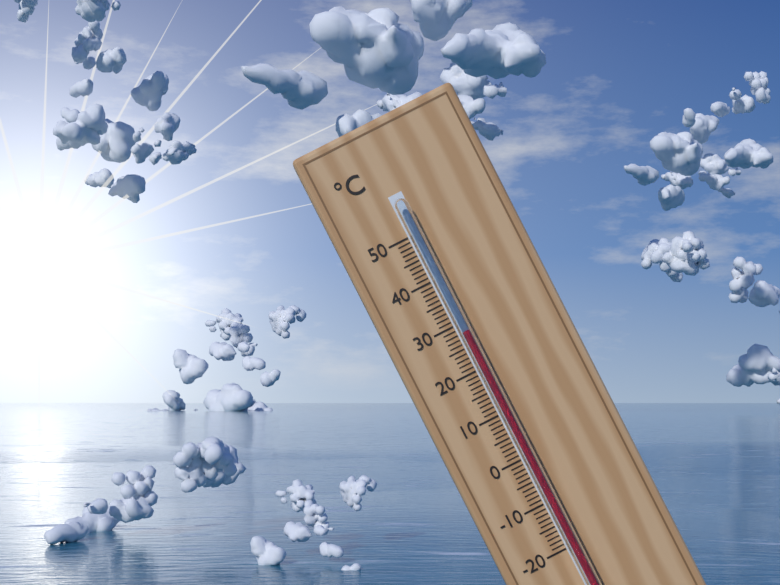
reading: 28 °C
